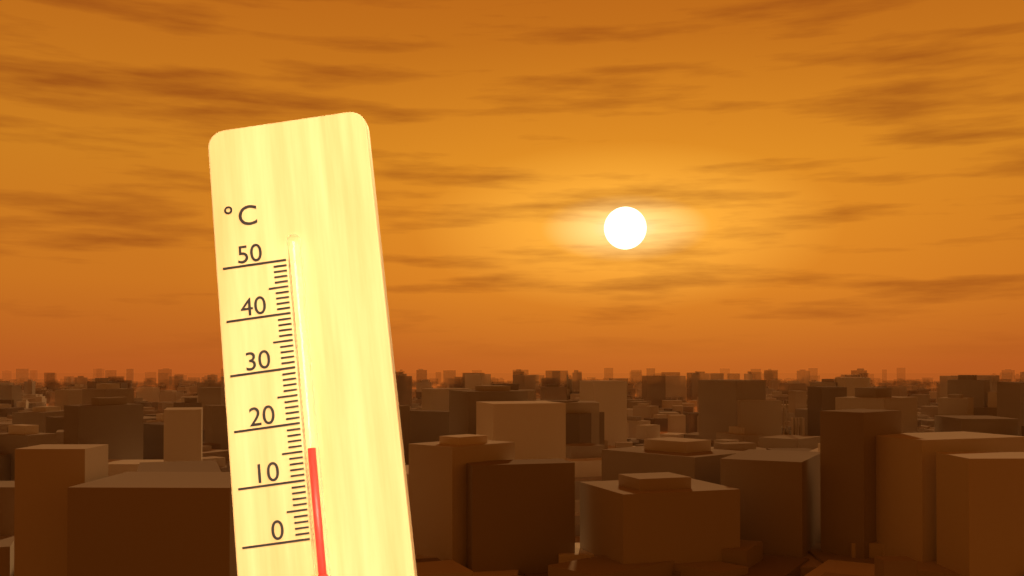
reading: 15 °C
